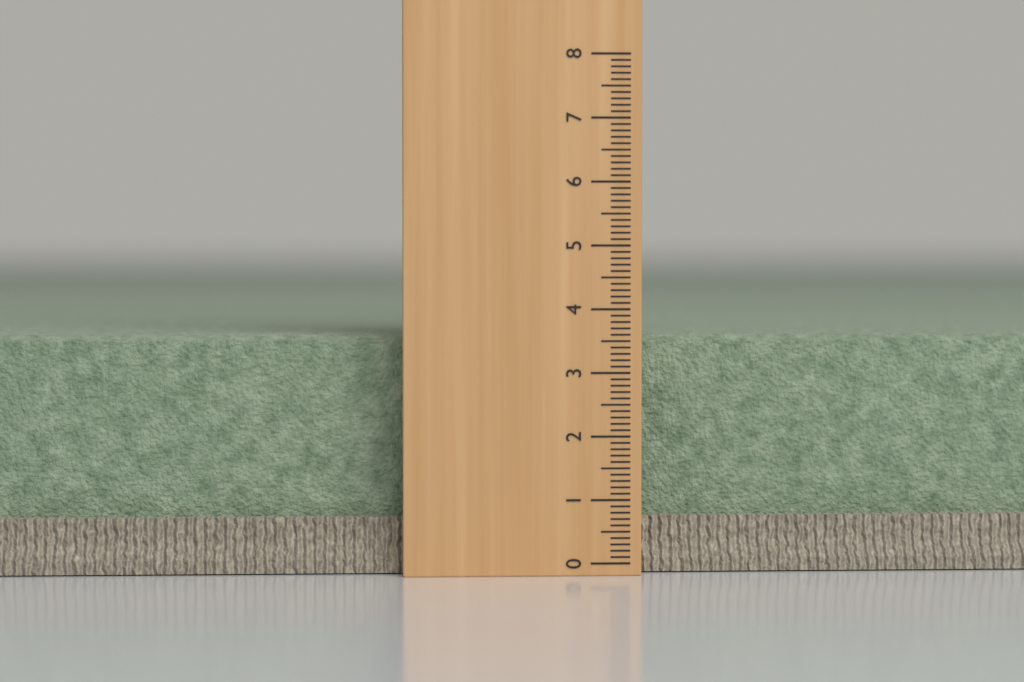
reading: 3.6 (no unit)
